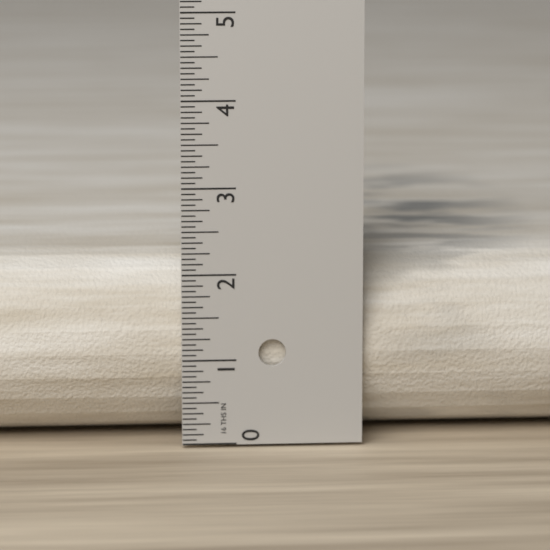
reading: 2.1250 in
